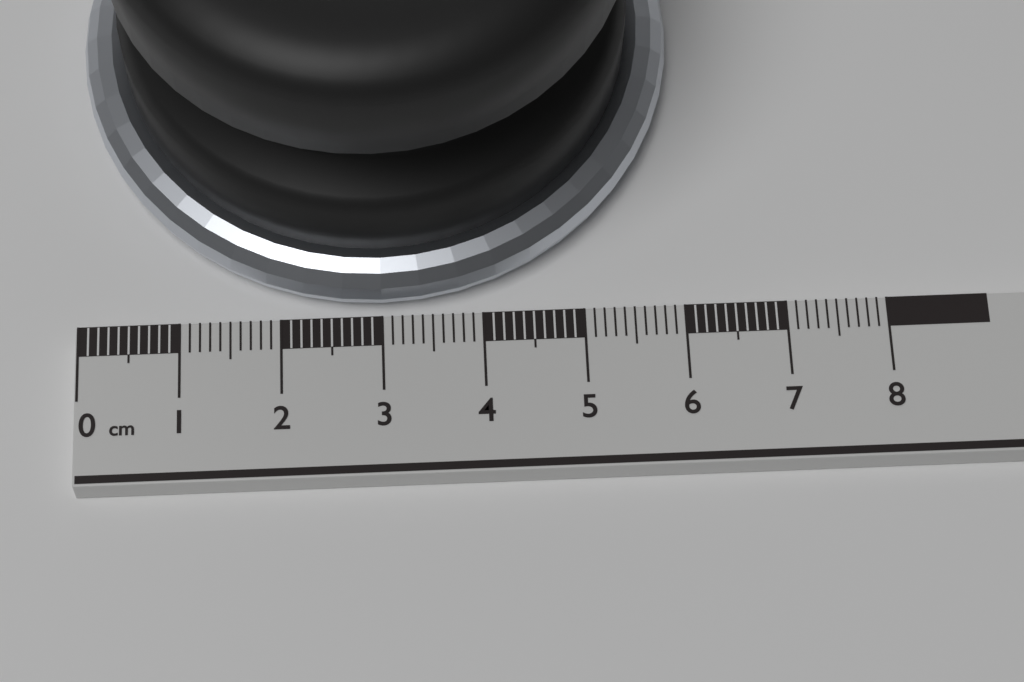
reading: 6.0 cm
